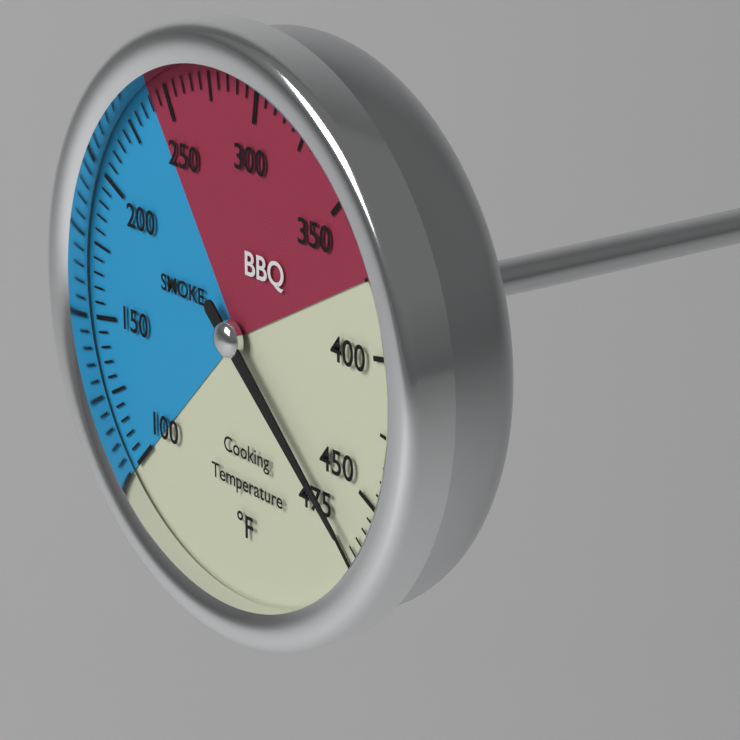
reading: 470 °F
